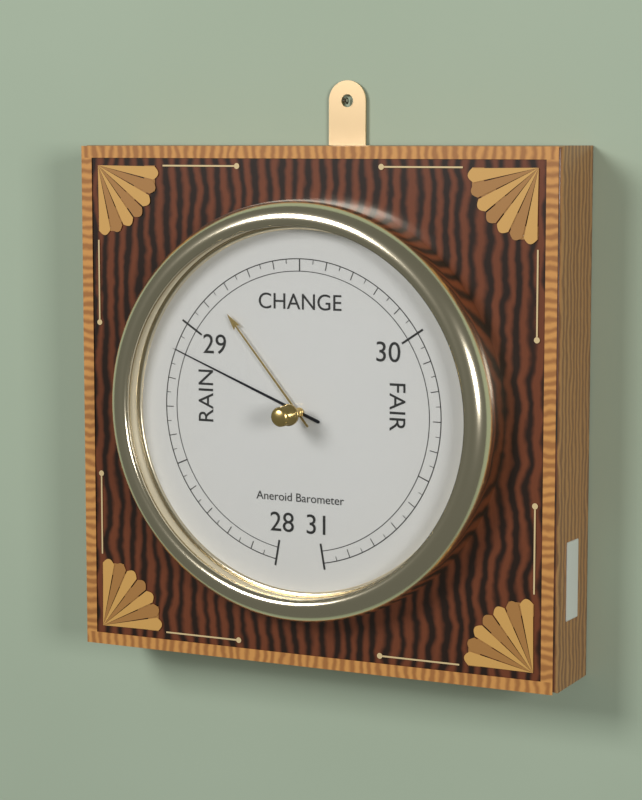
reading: 28.90 inHg
